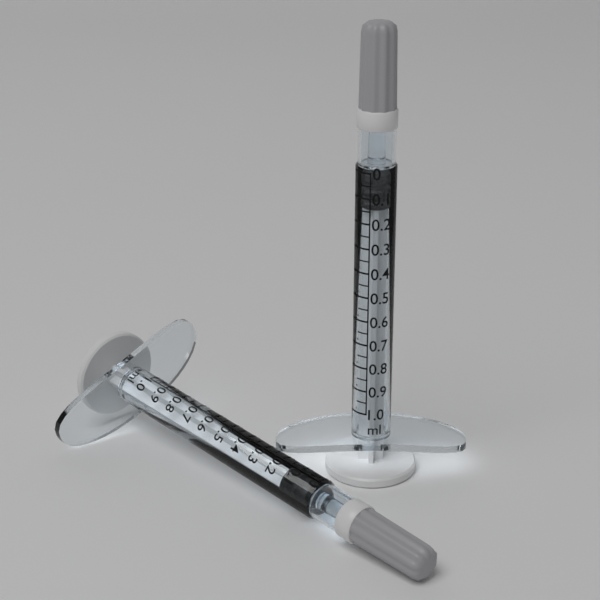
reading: 0.02 ml
